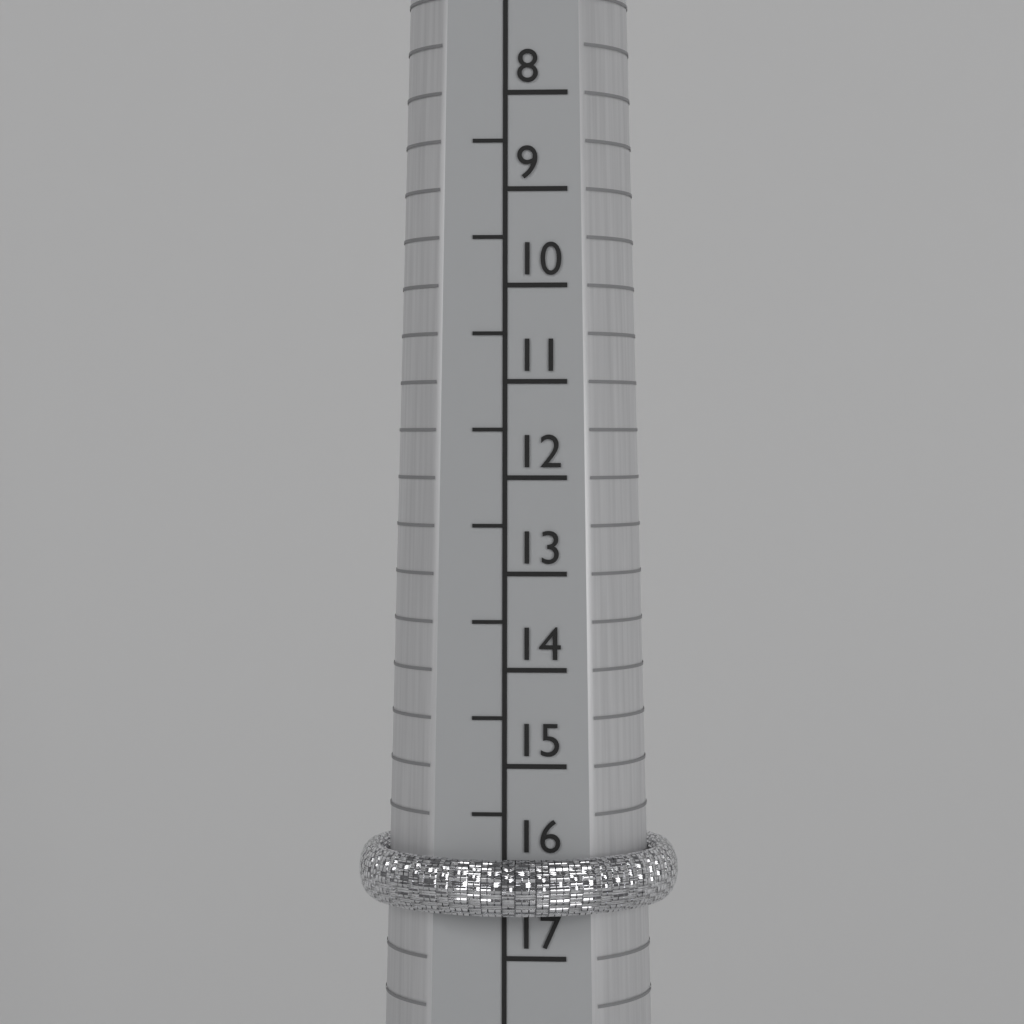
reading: 16.5 (no unit)
